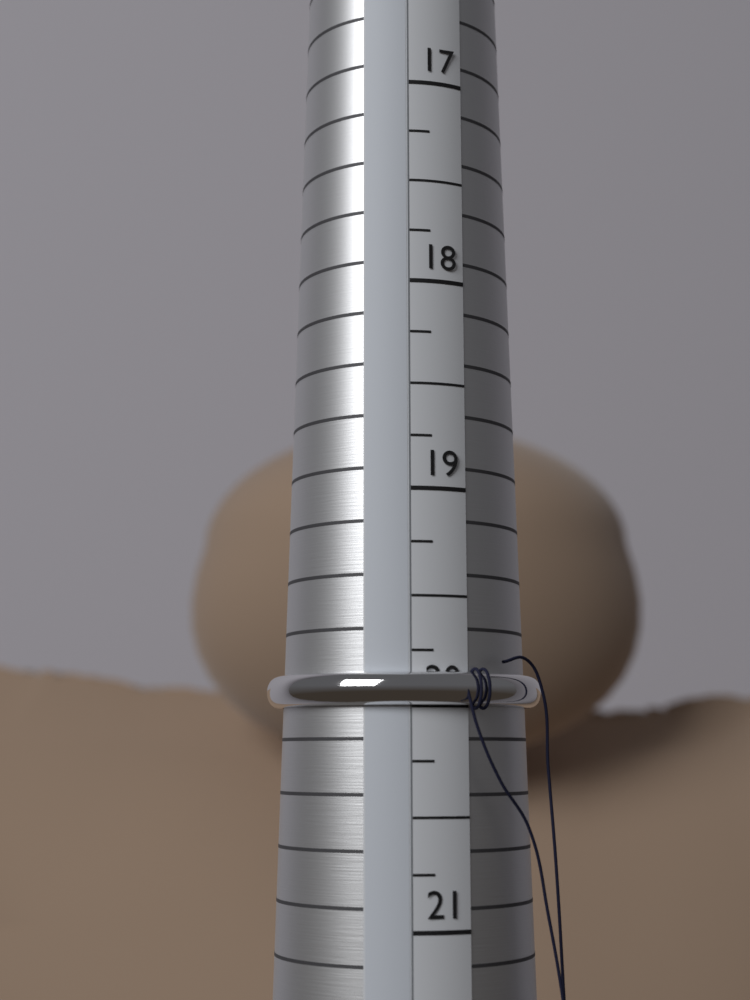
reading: 20.00 (no unit)
